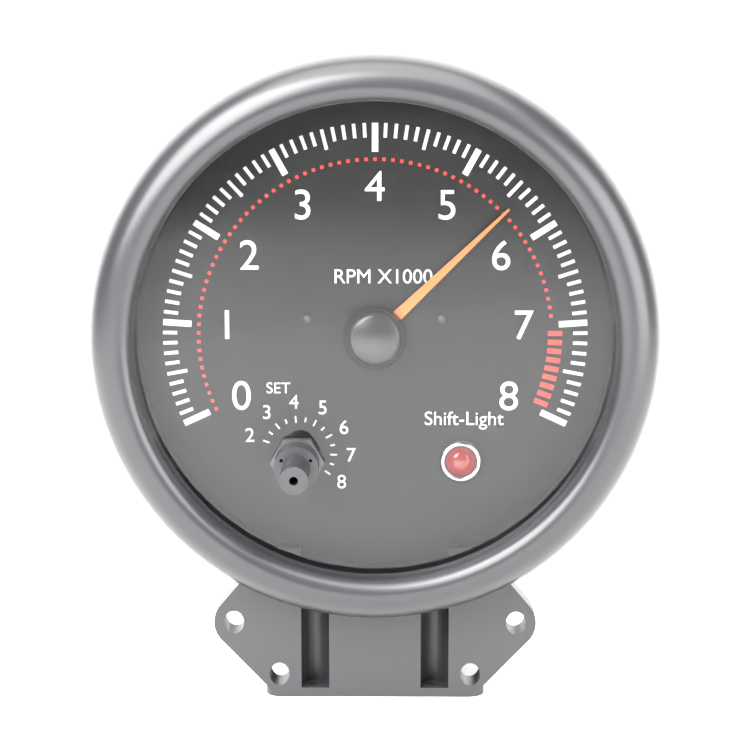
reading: 5.6 RPM x1000
